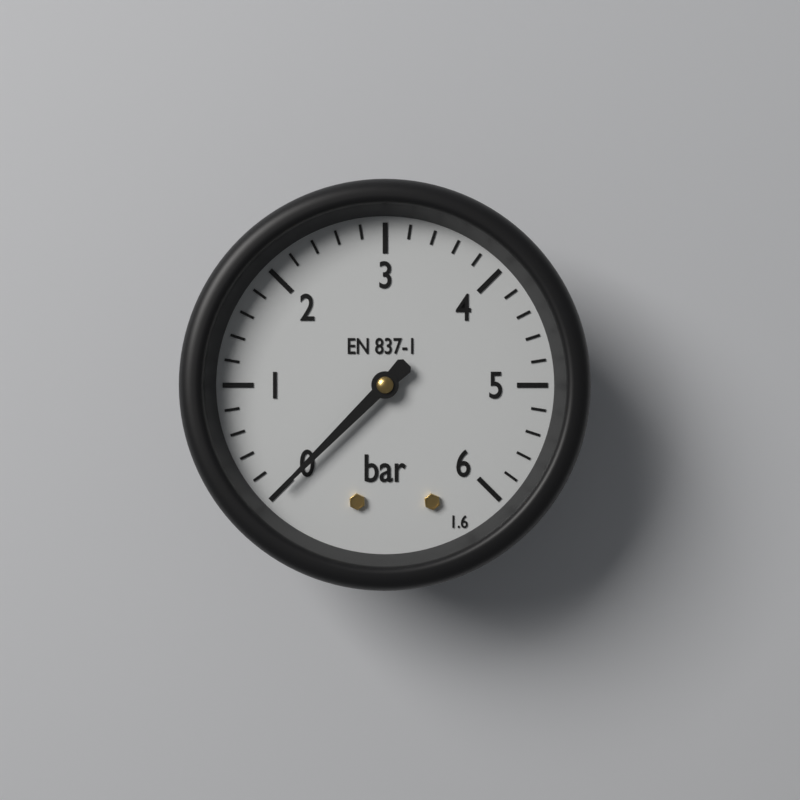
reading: 0.0 bar
